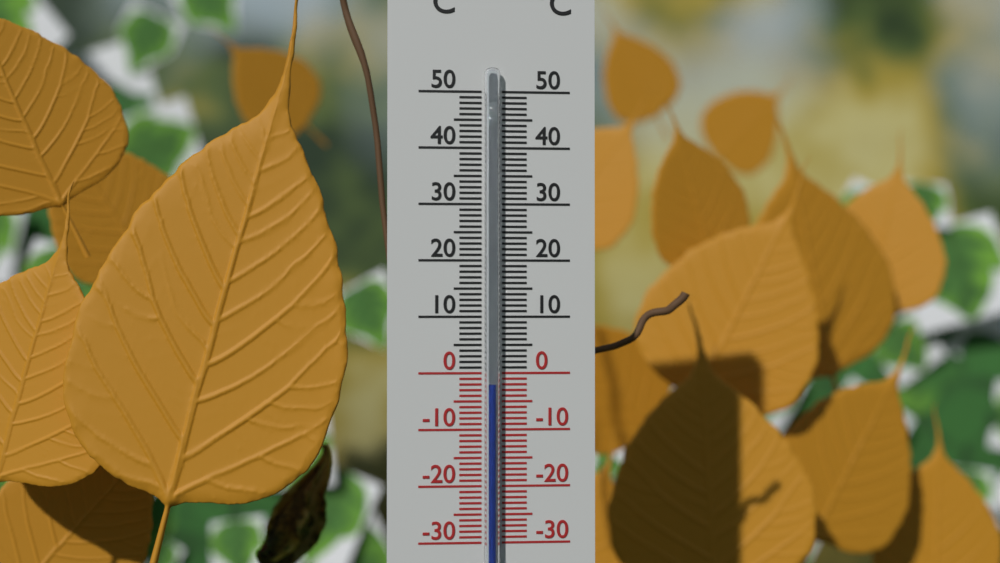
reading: -2 °C
